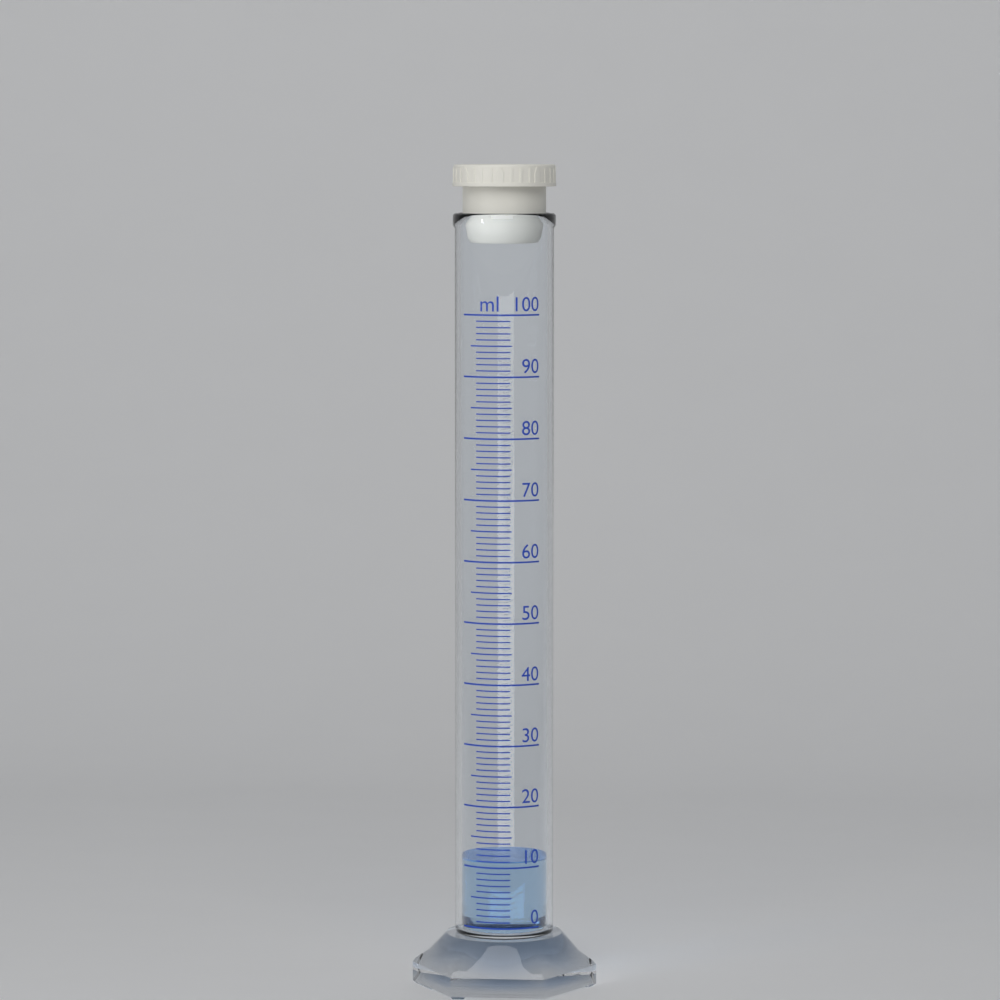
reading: 11 ml
